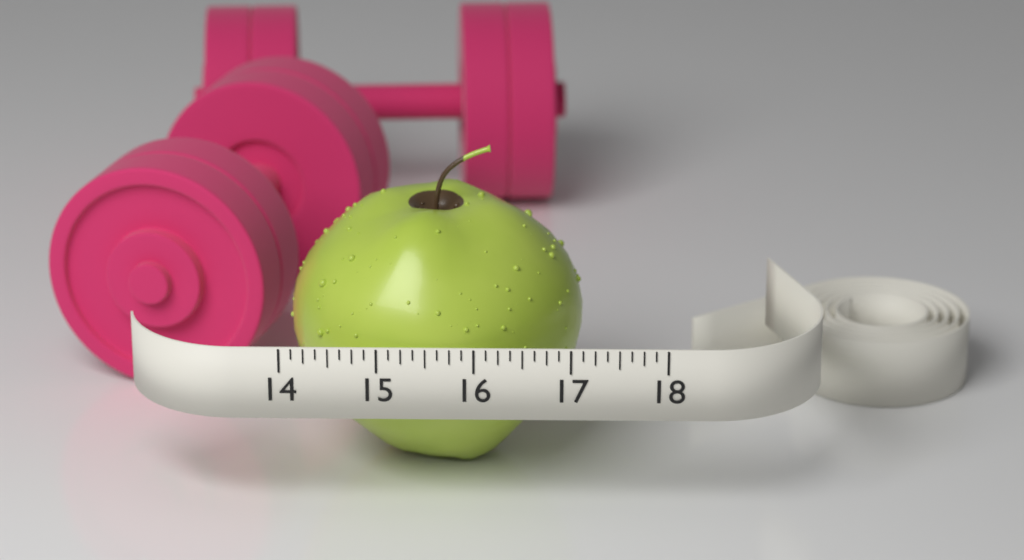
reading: 17.125 (no unit)
